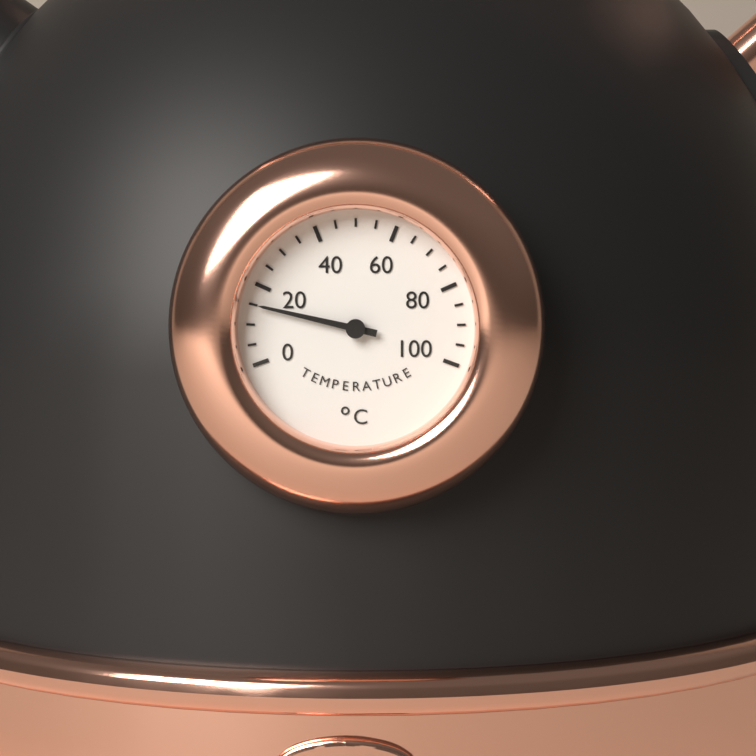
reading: 15 °C
